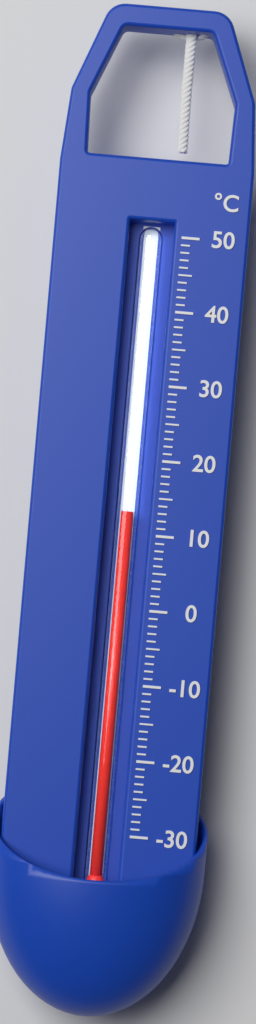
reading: 13 °C
